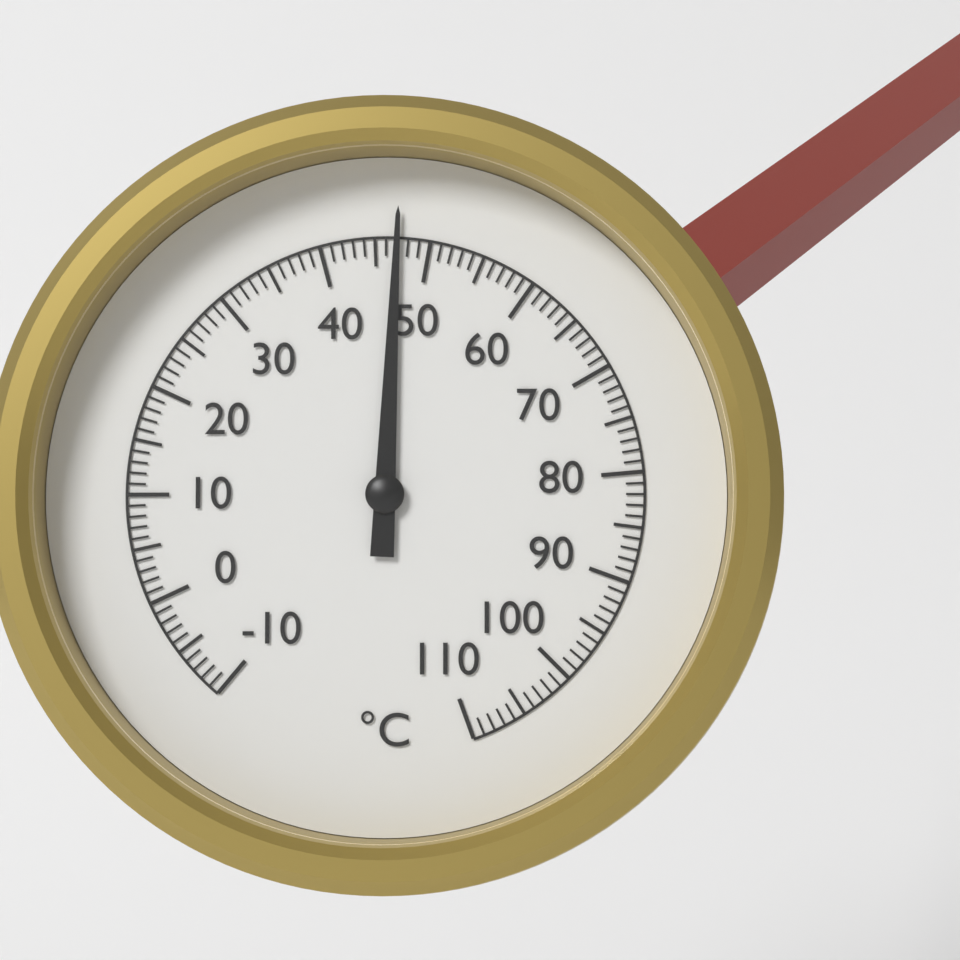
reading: 47 °C
